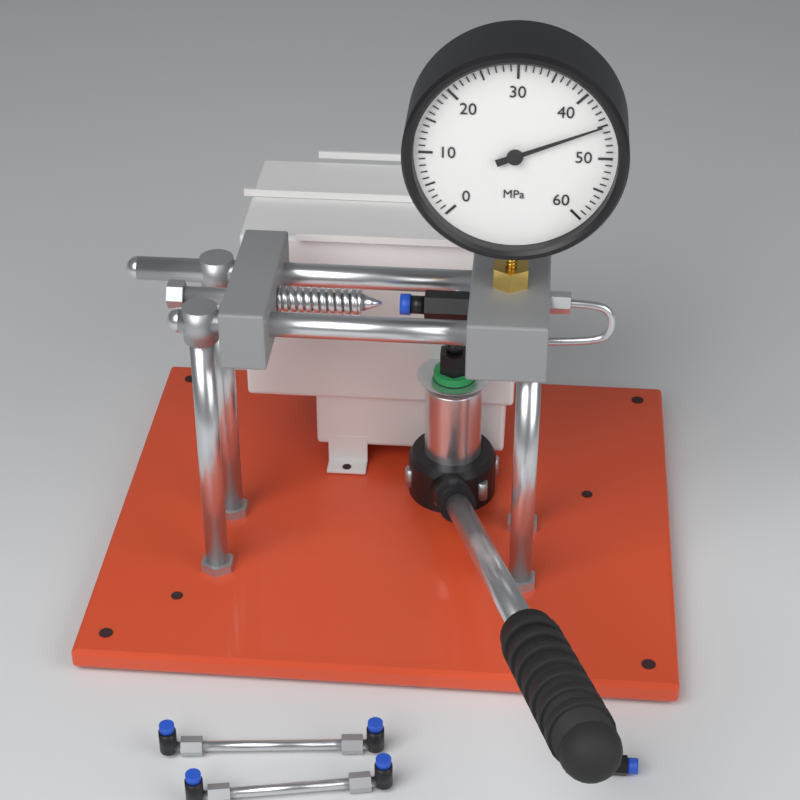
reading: 45 MPa
